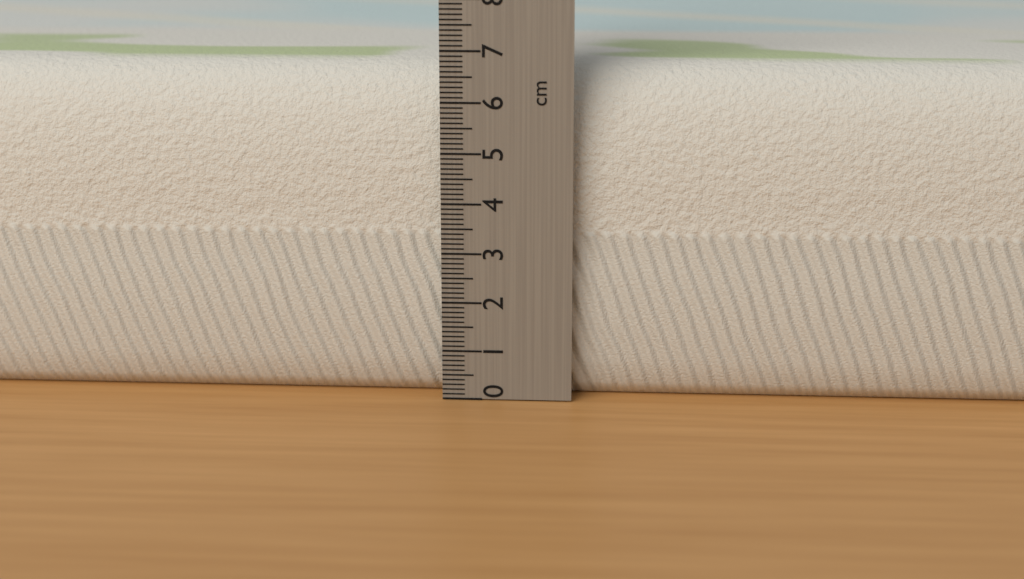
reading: 6.7 cm
